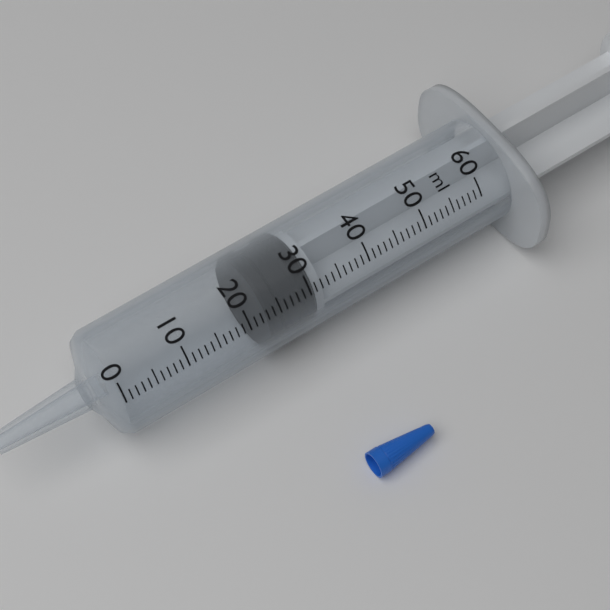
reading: 23 ml
